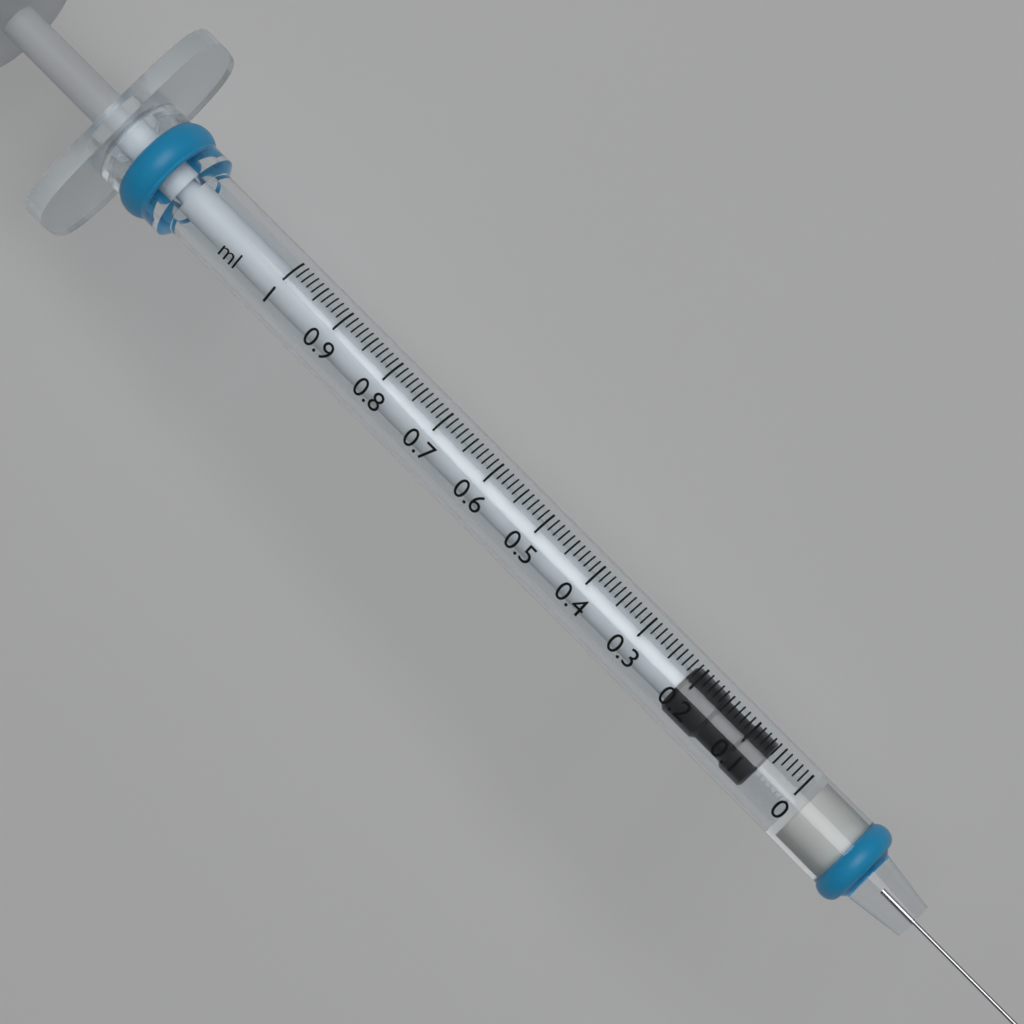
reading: 0.06 ml
